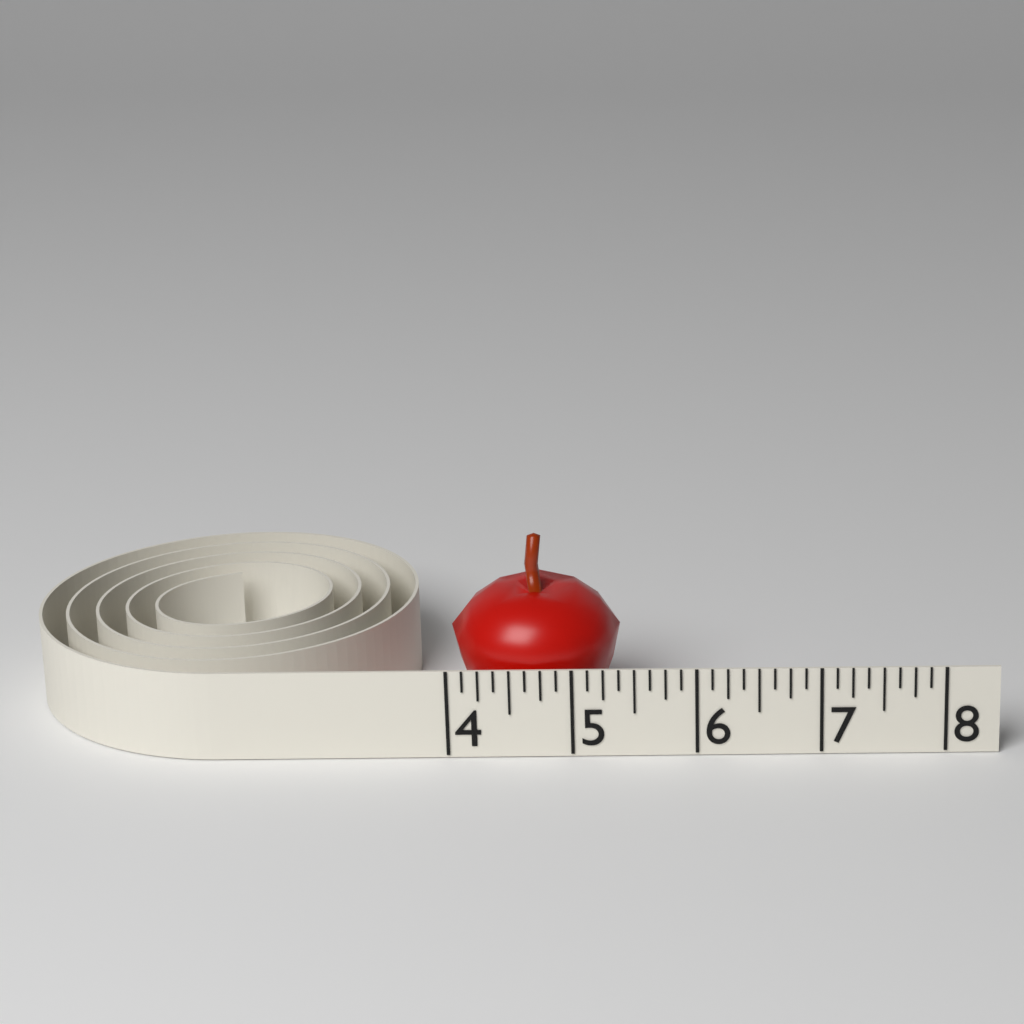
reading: 5.375 (no unit)
